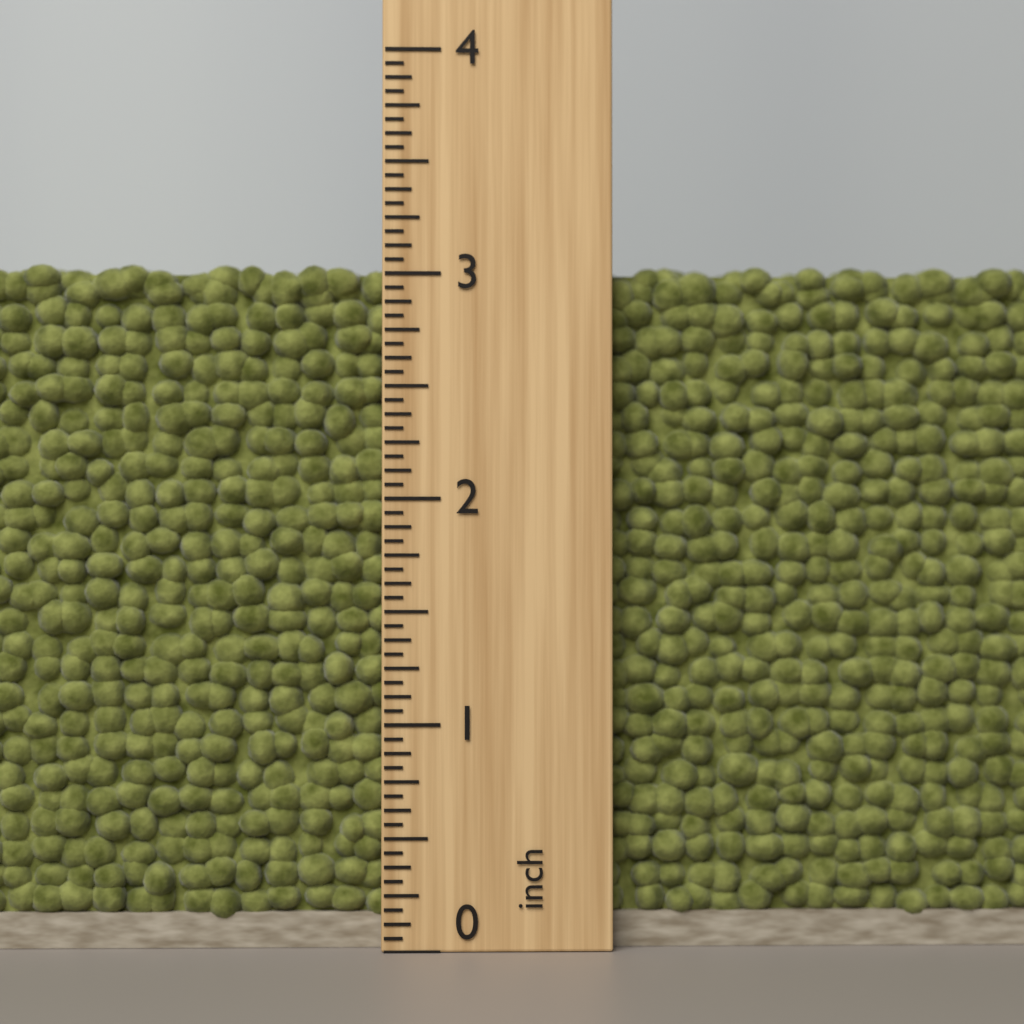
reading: 3.0625 inch
